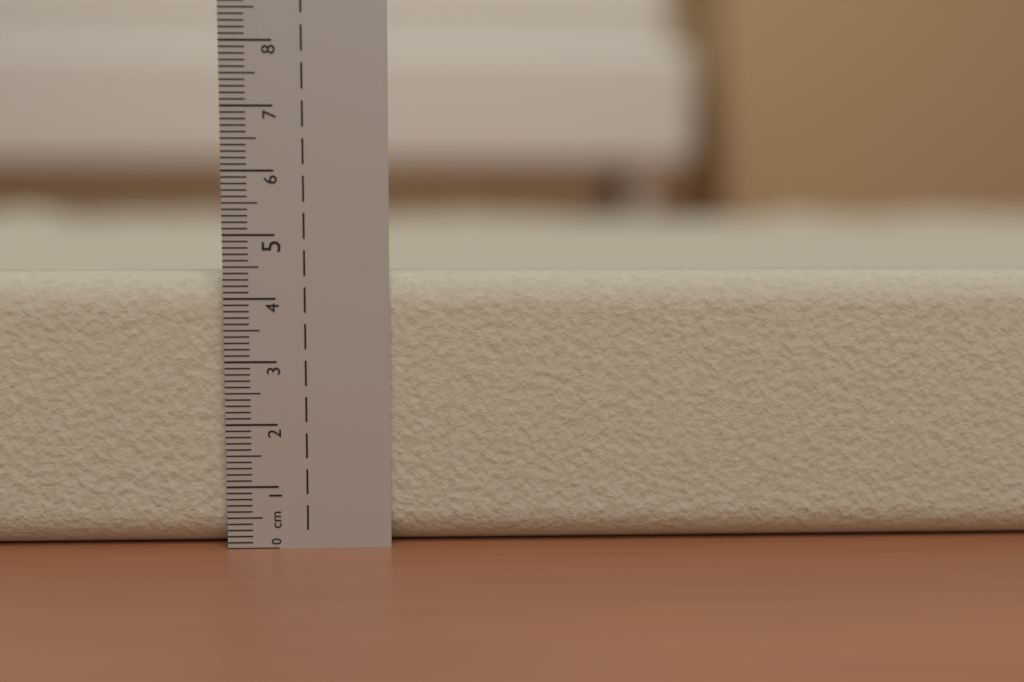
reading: 4.4 cm
